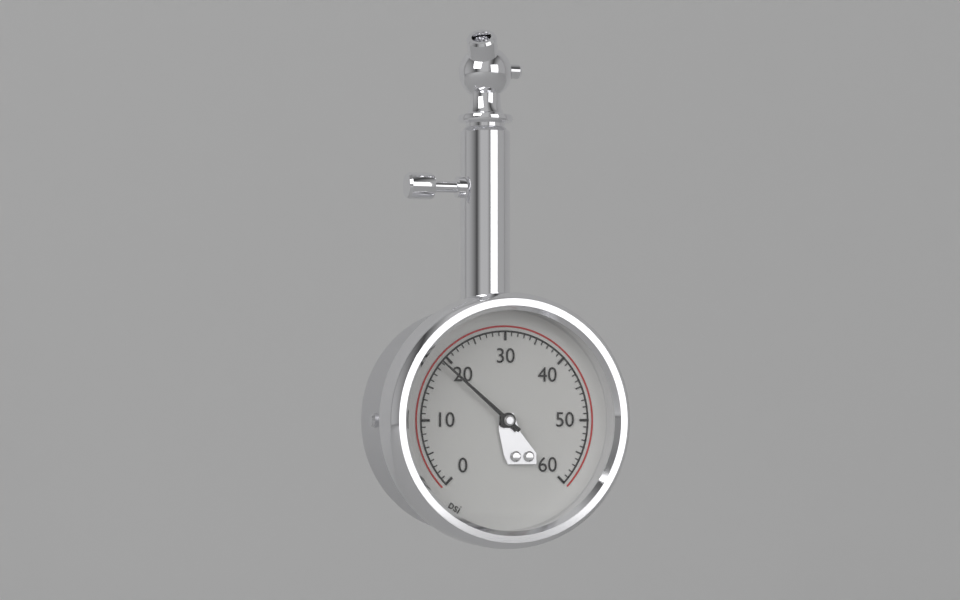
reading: 19 psi
